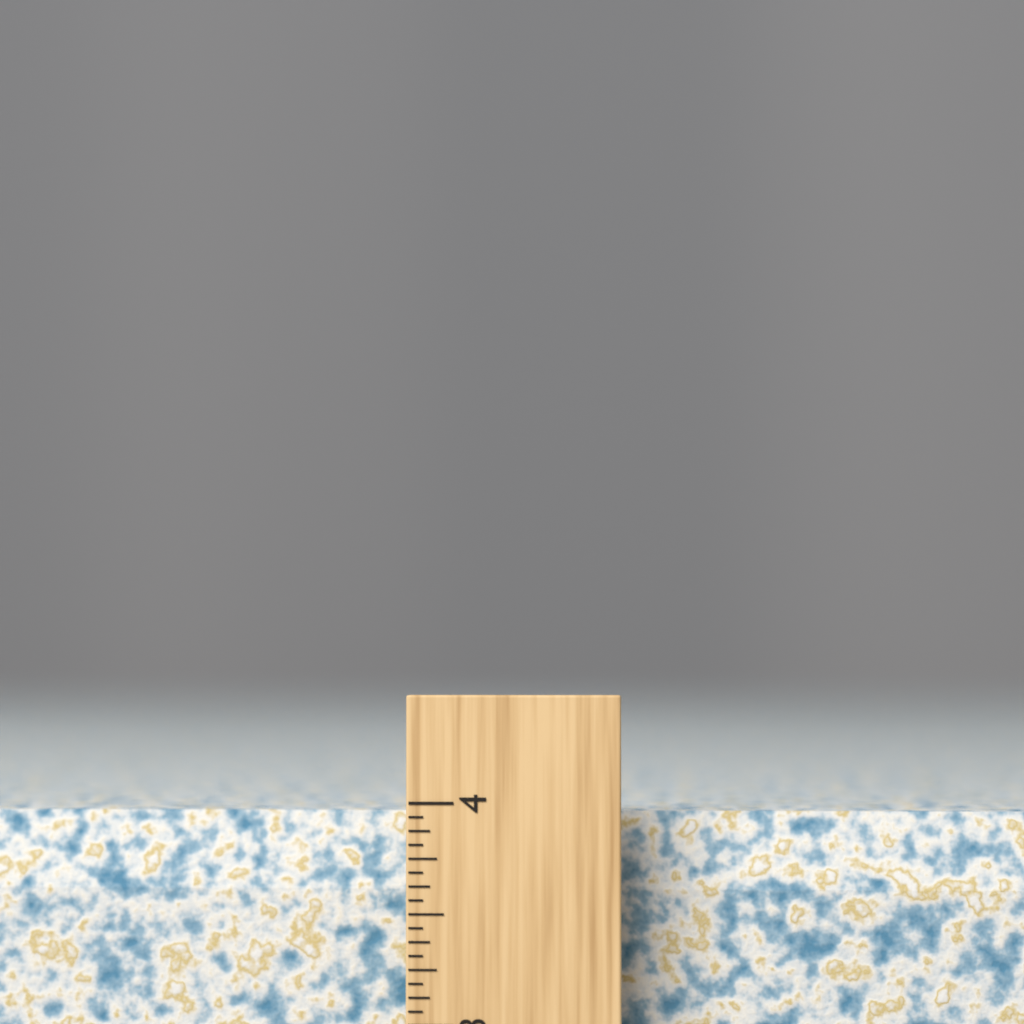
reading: 3.9375 inch
